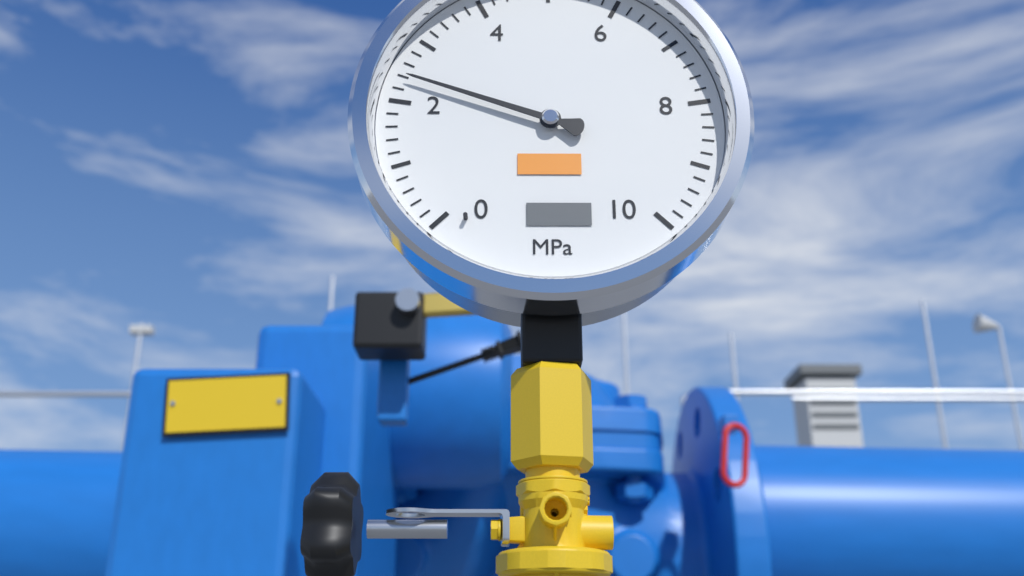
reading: 2.4 MPa
